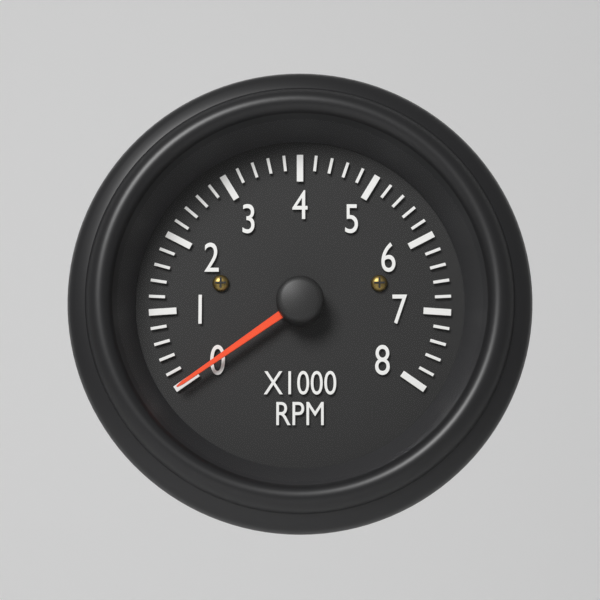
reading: 0 RPM
